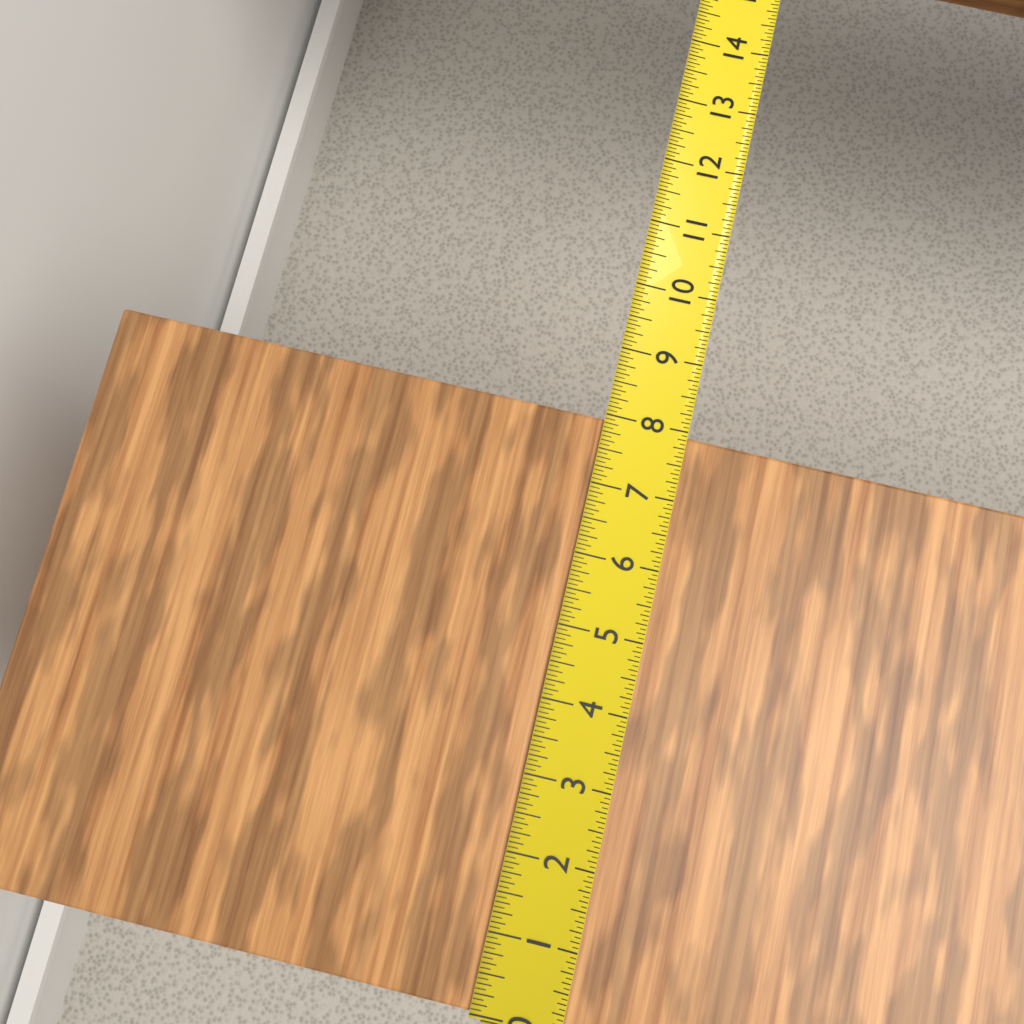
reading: 7.9375 in
